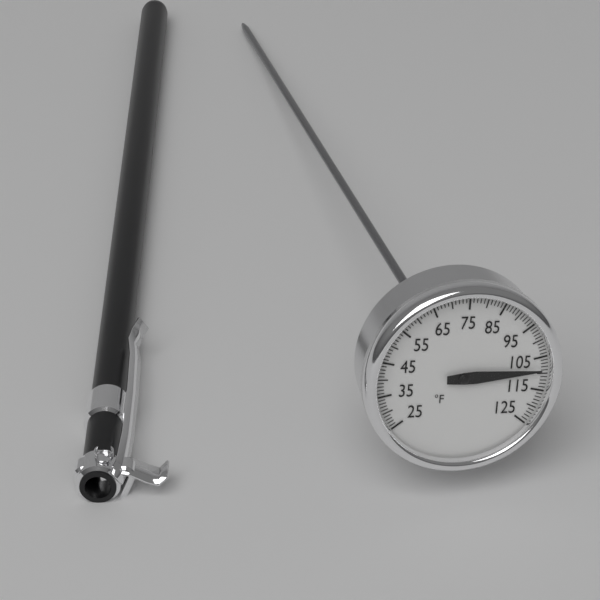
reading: 109 °F
